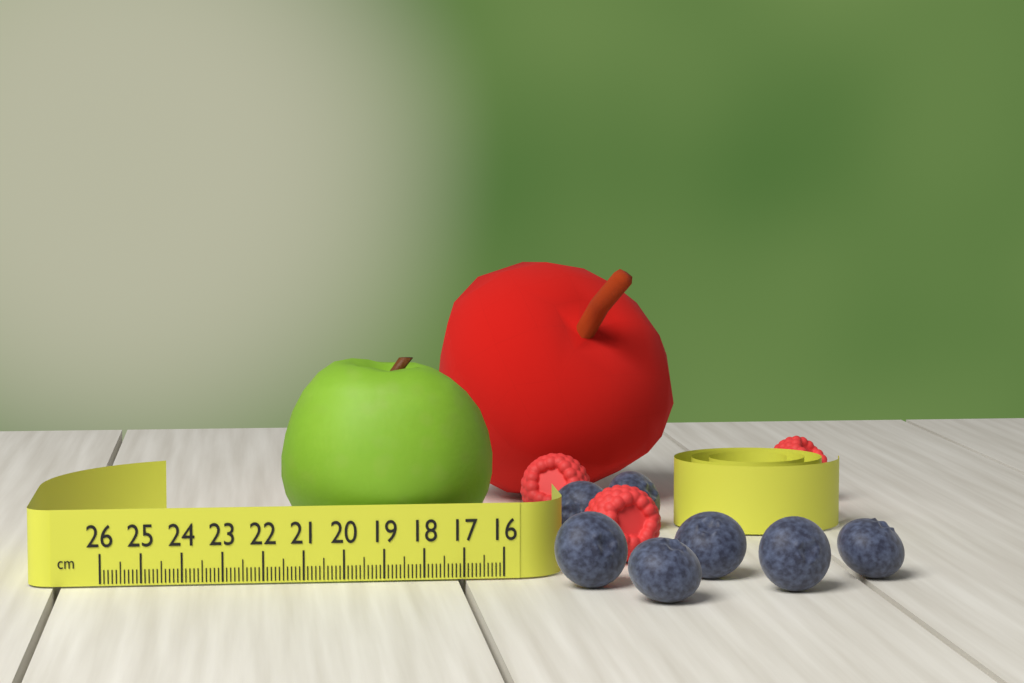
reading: 21.5 cm
